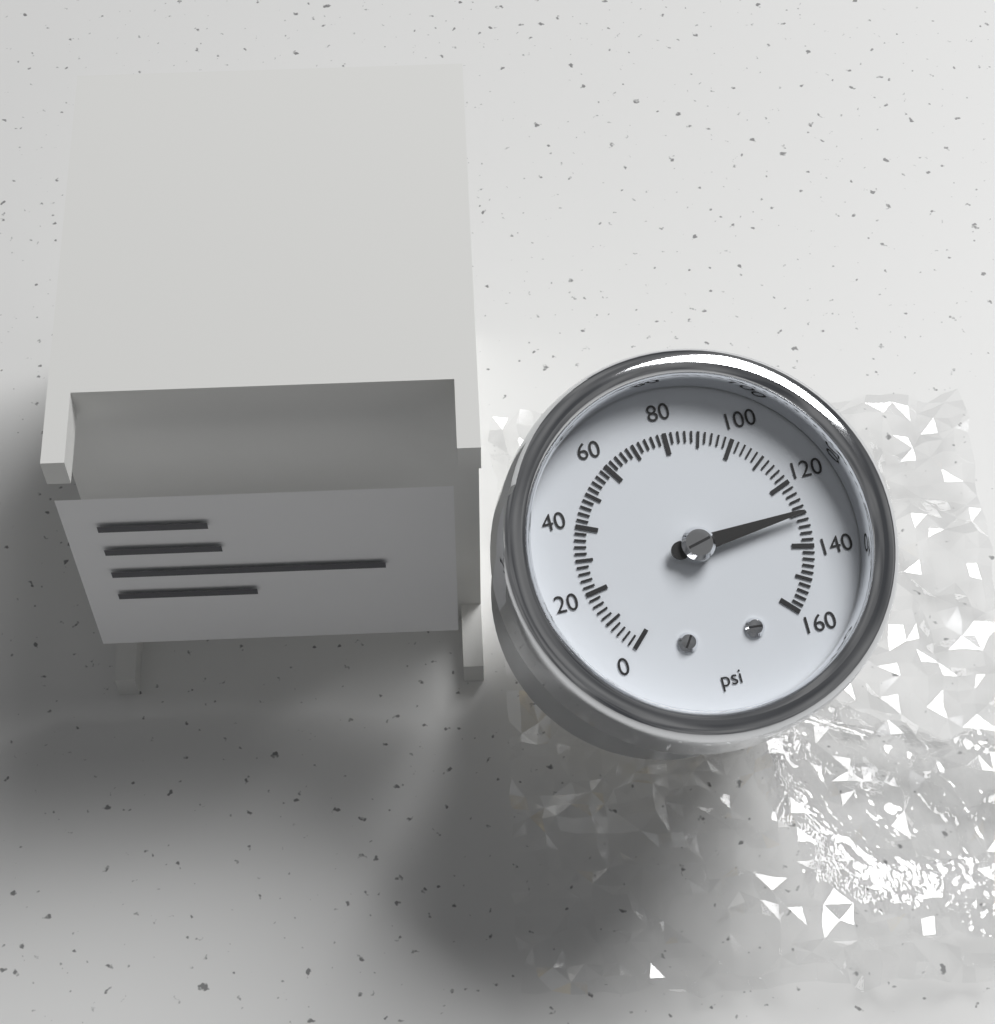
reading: 130 psi
